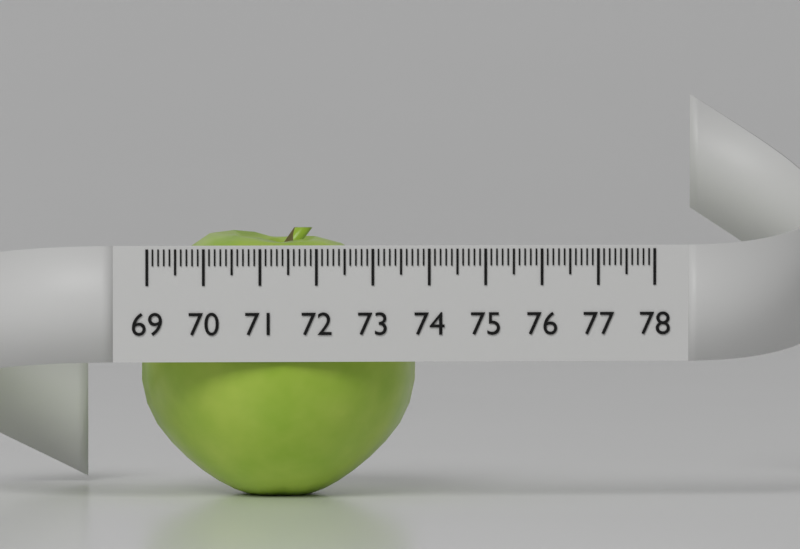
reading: 73.9 (no unit)
